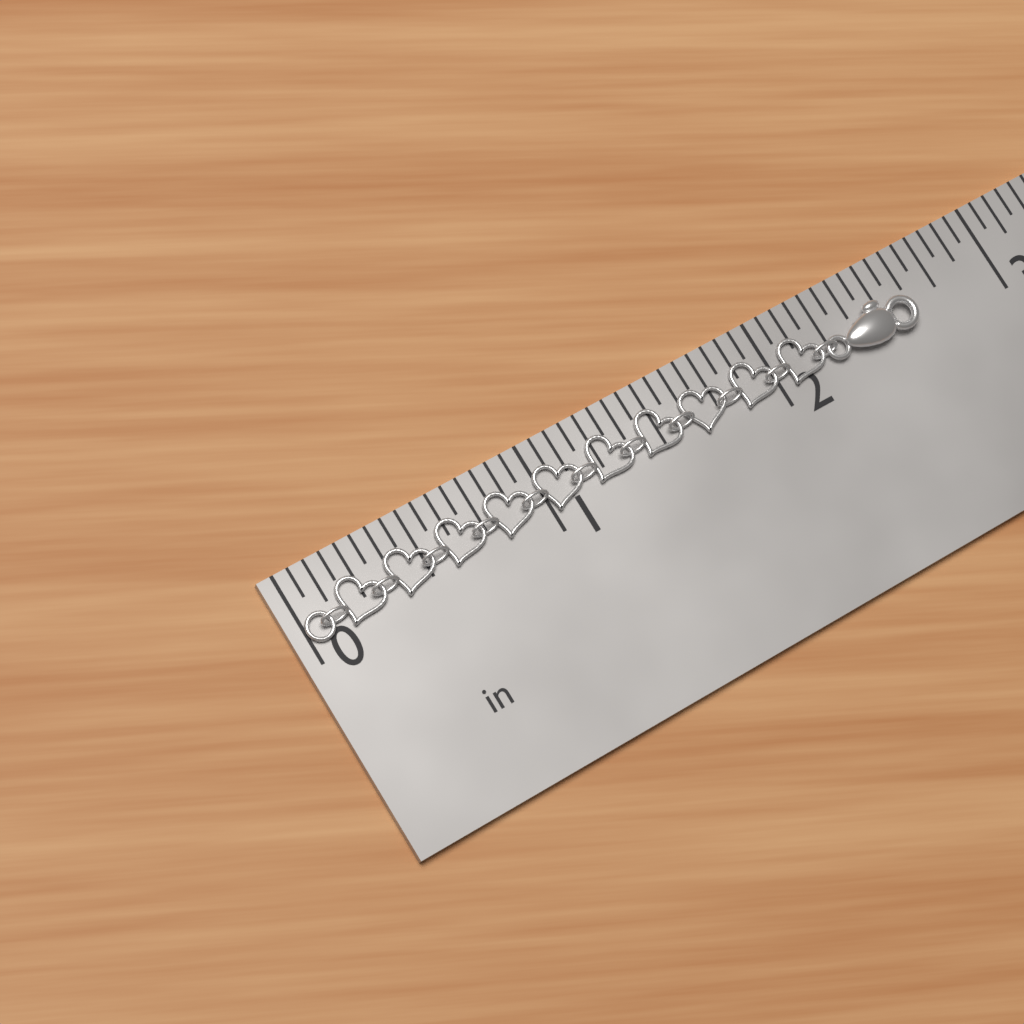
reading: 2.6250 in
